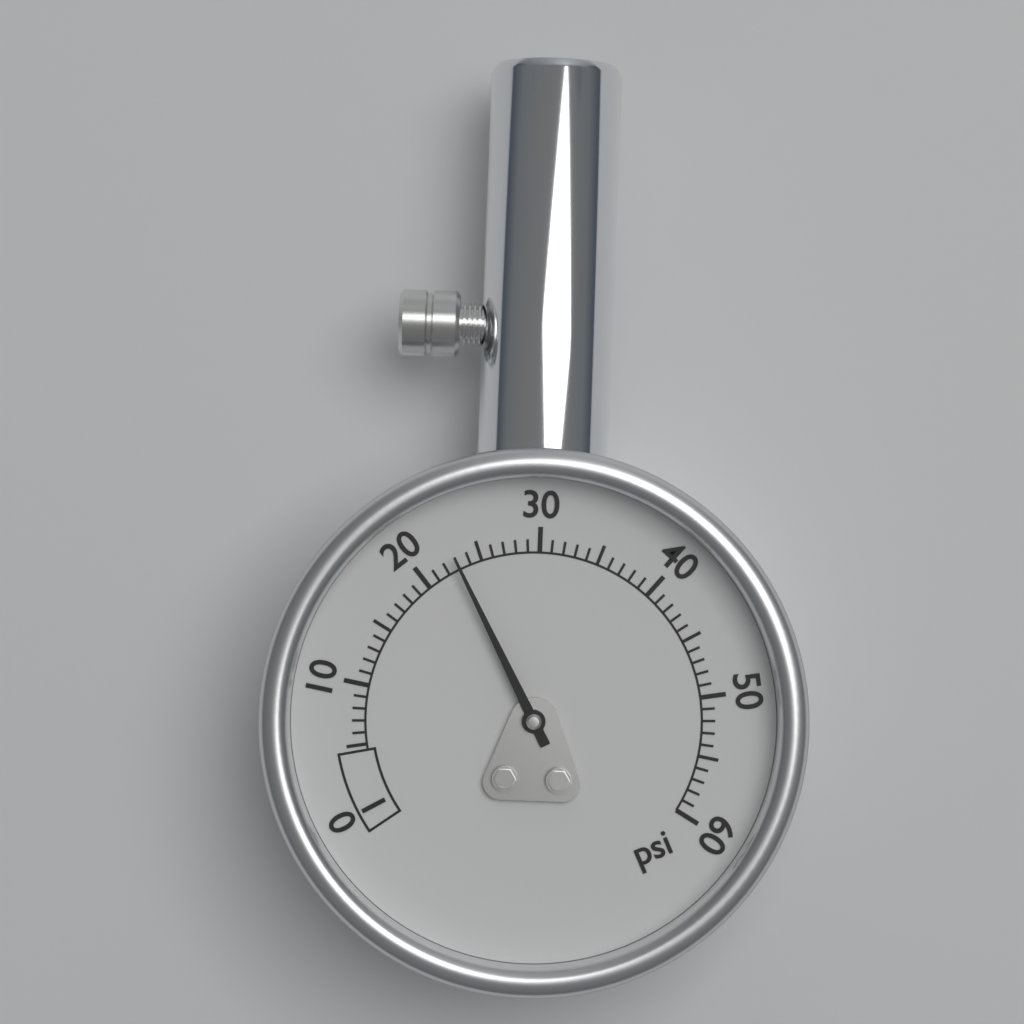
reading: 23 psi
